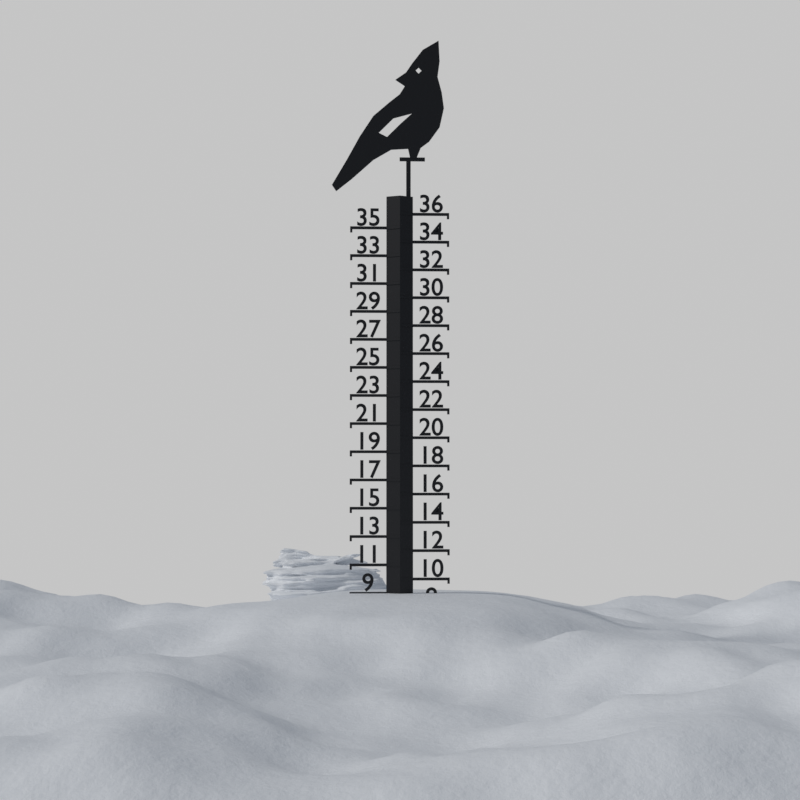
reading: 9 (no unit)
